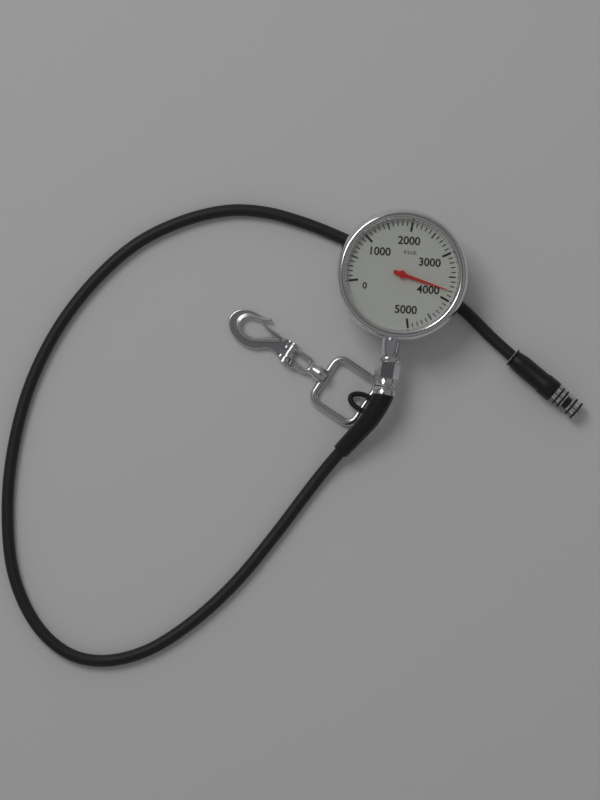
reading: 3800 psi
